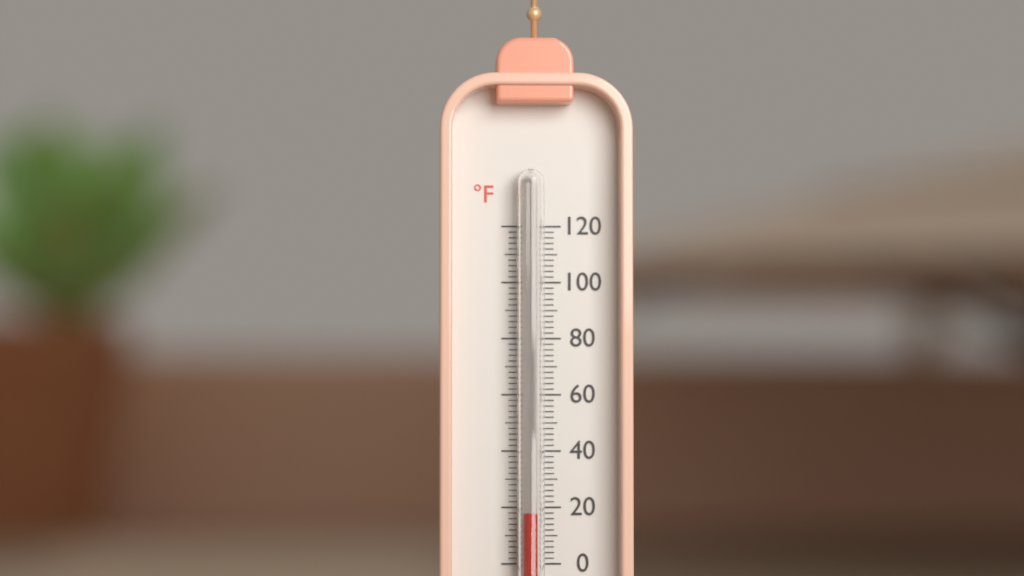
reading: 18 °F
